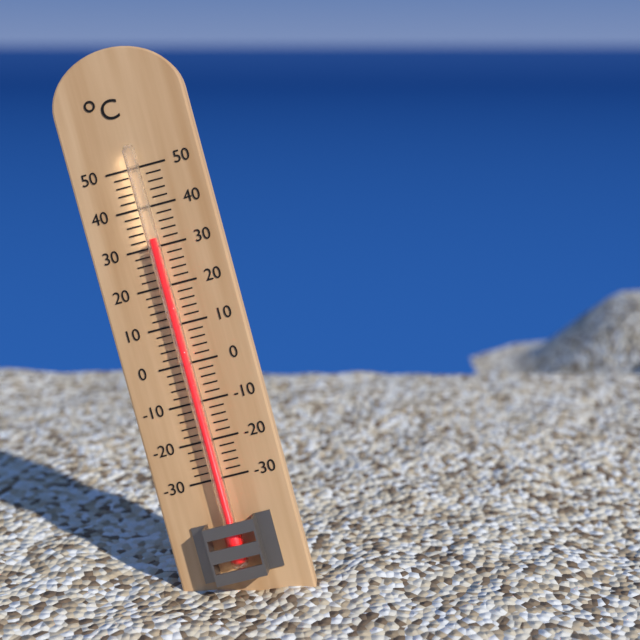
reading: 32 °C
